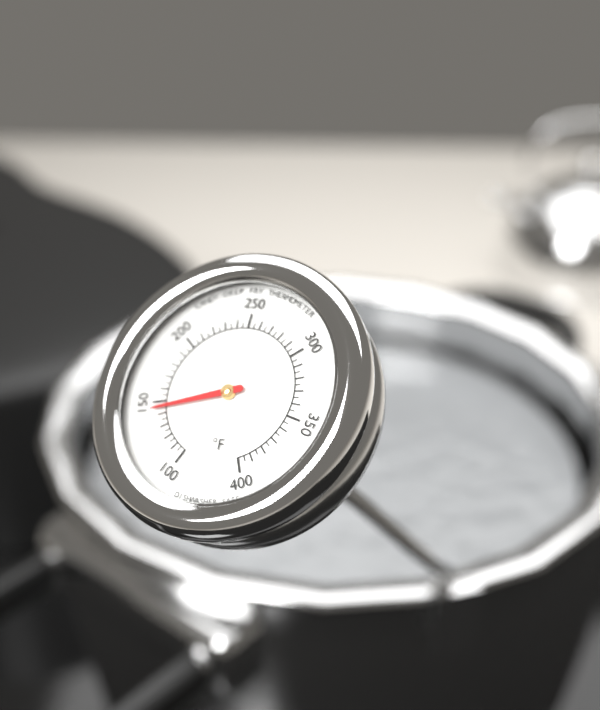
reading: 145 °F
